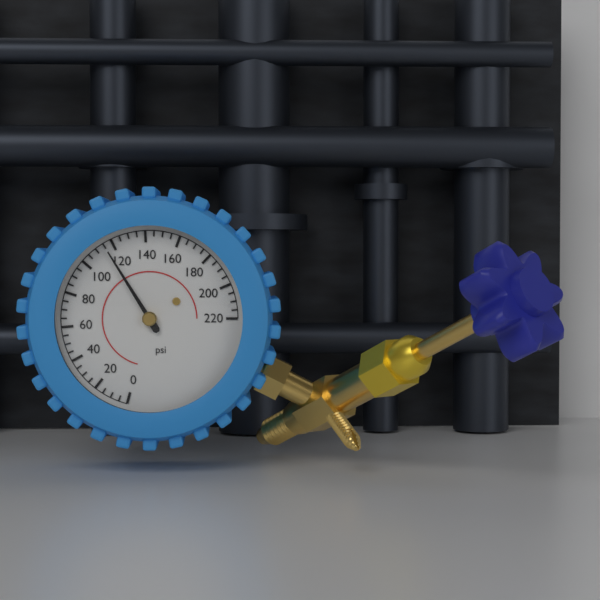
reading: 115 psi
